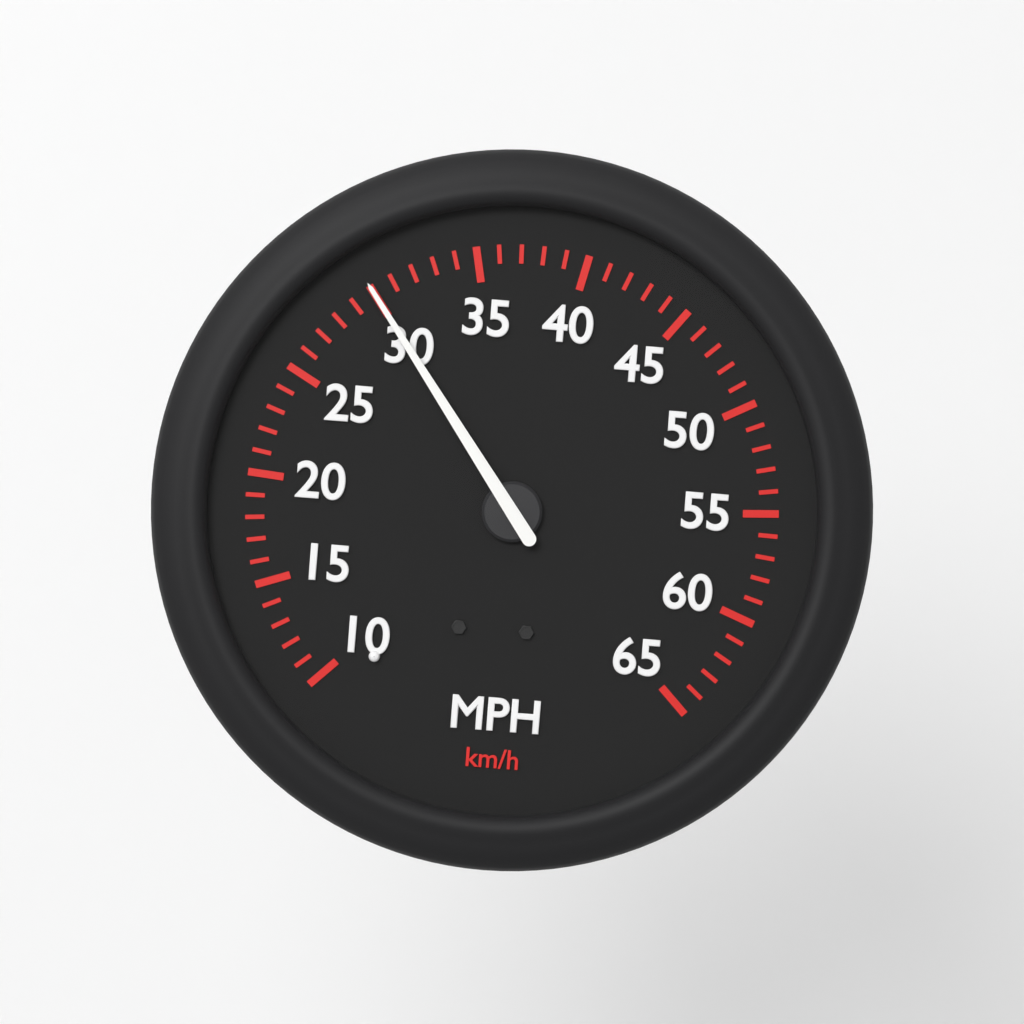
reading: 30 mph
